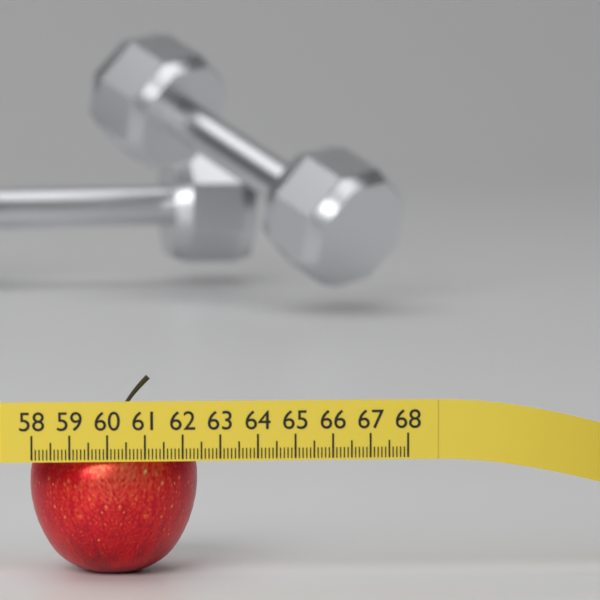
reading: 62.5 (no unit)
